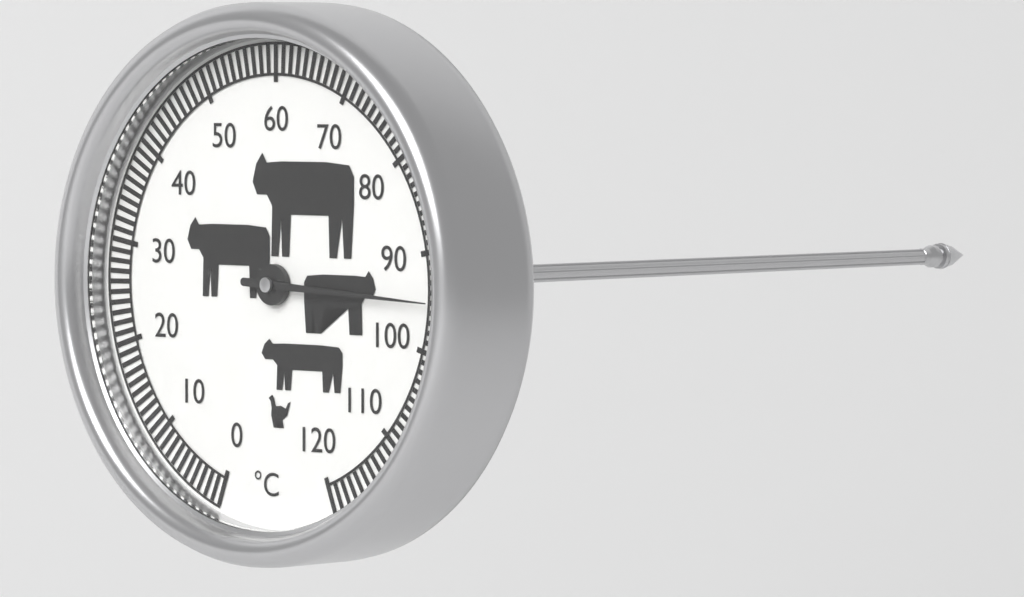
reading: 95 °C
